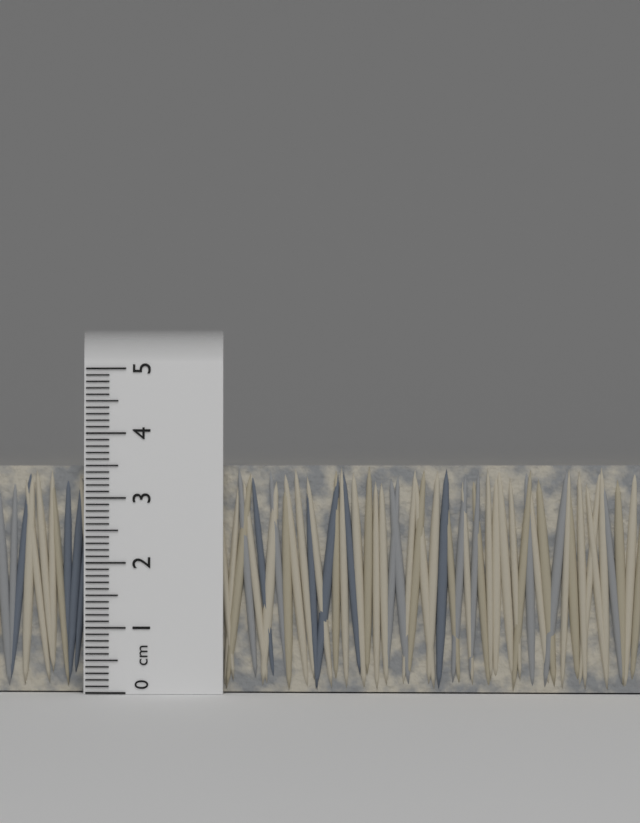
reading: 3.5 cm
